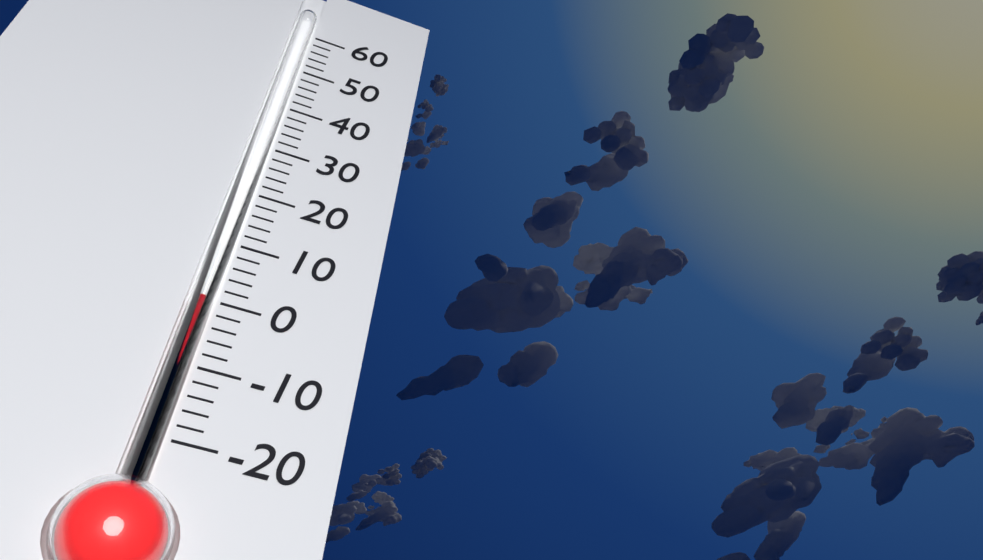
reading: 0 (no unit)
